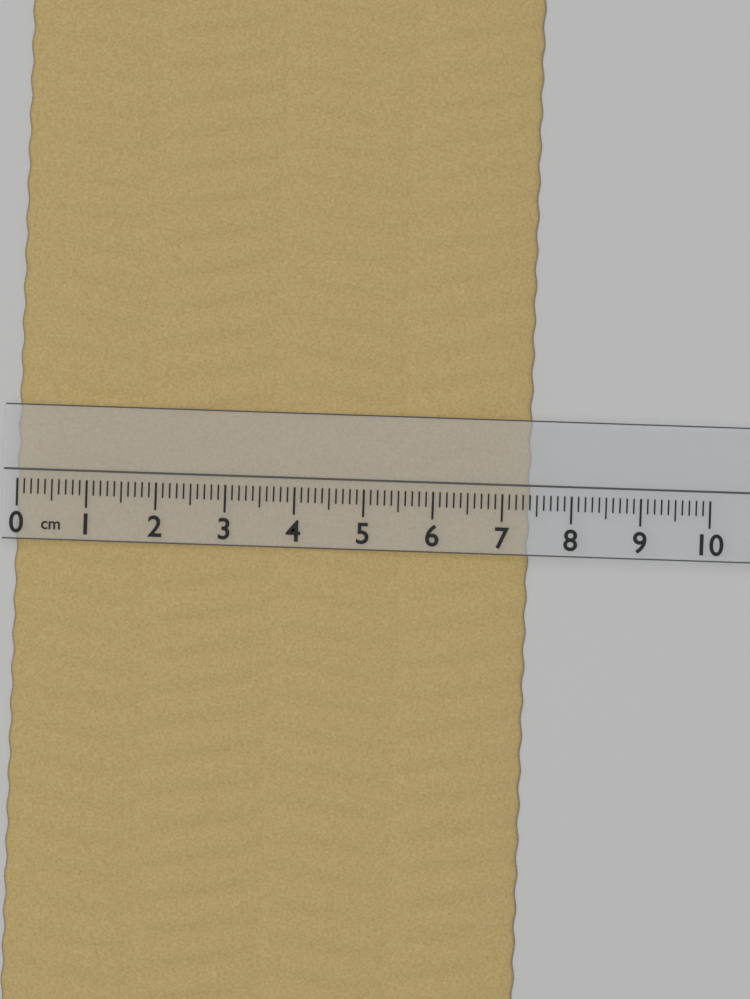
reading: 7.4 cm
